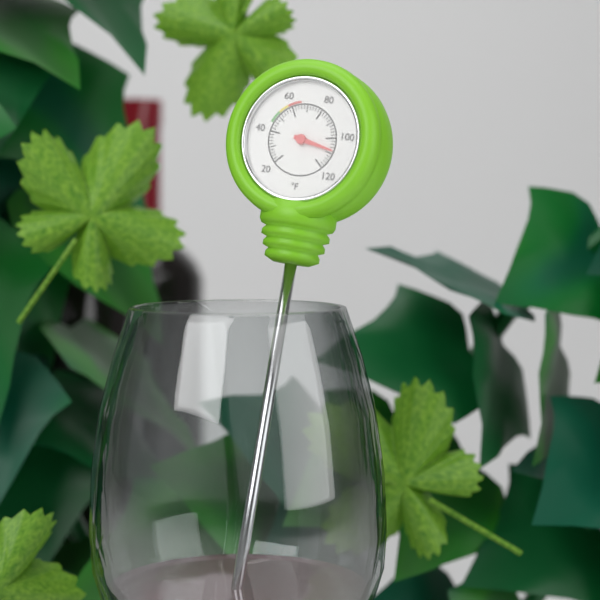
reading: 108 °F
